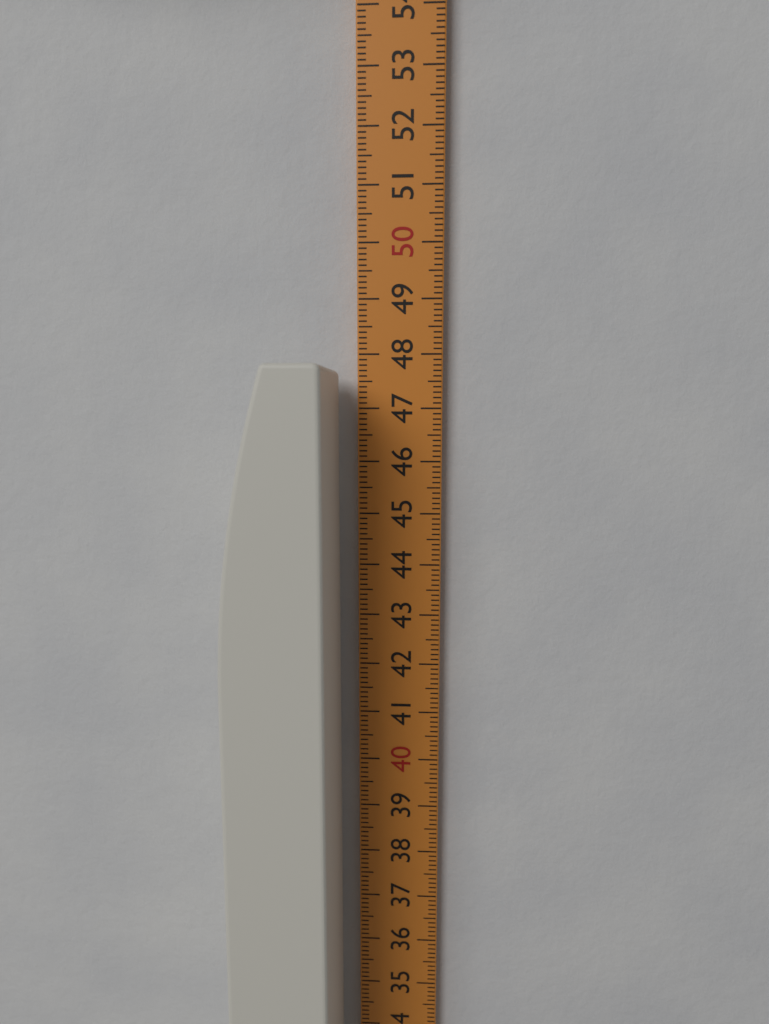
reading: 47.7 cm
